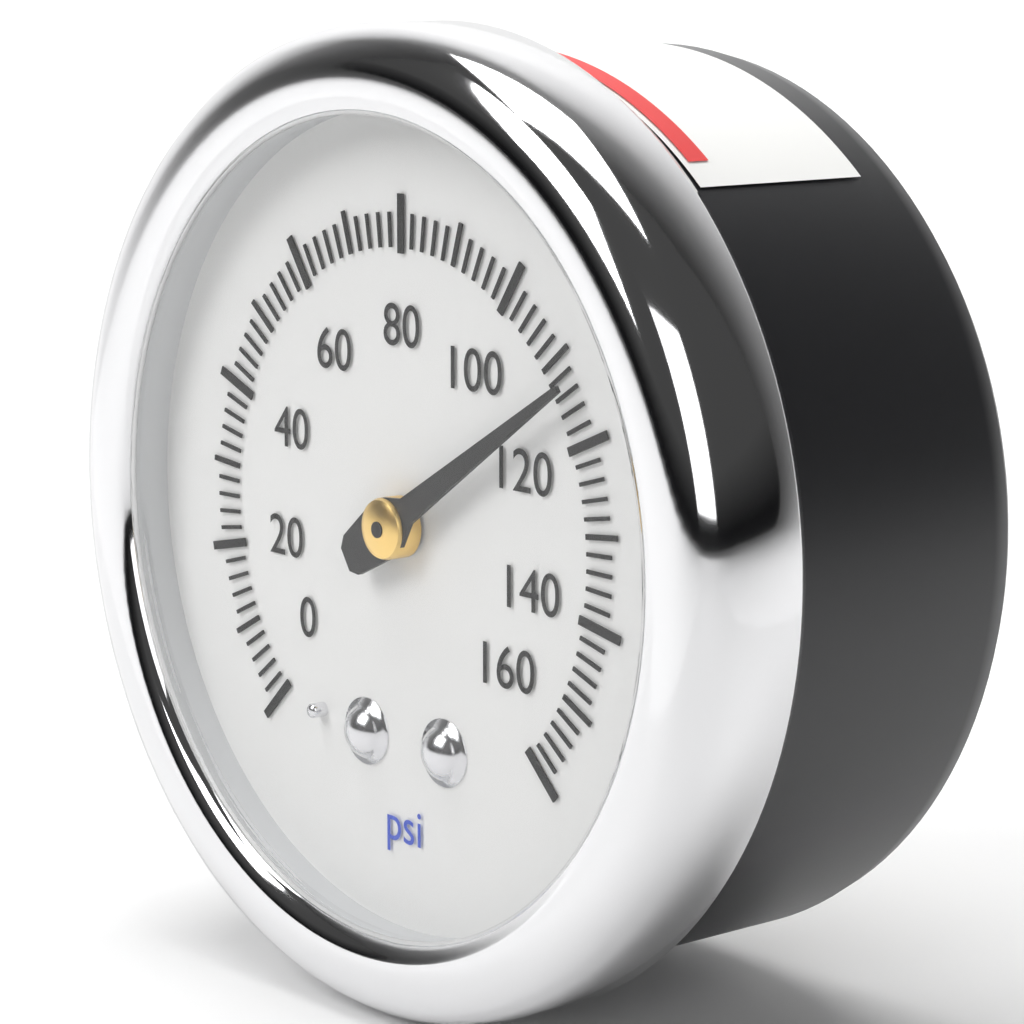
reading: 114 psi
